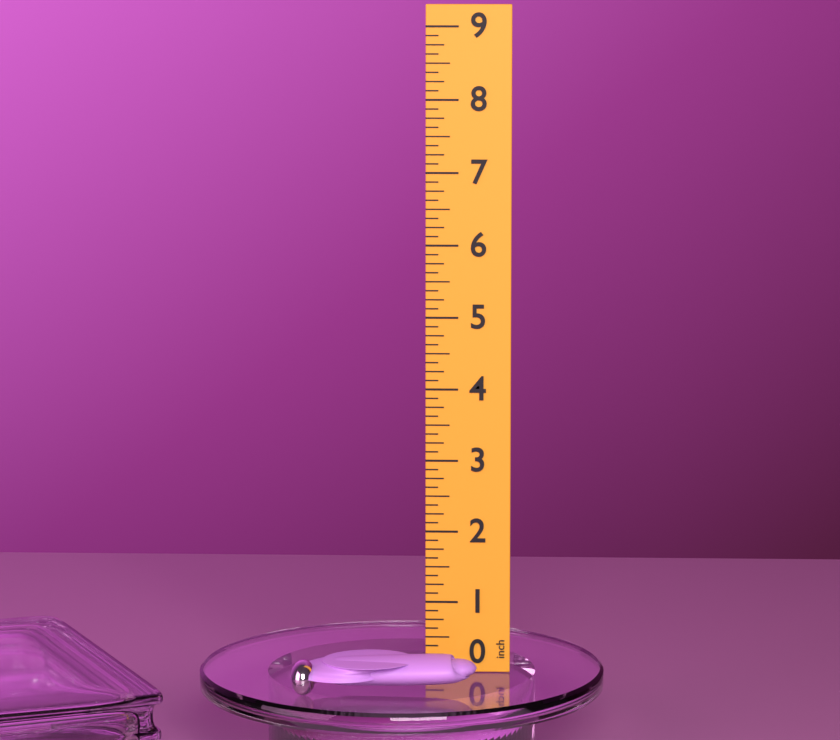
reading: 0.500 inch
